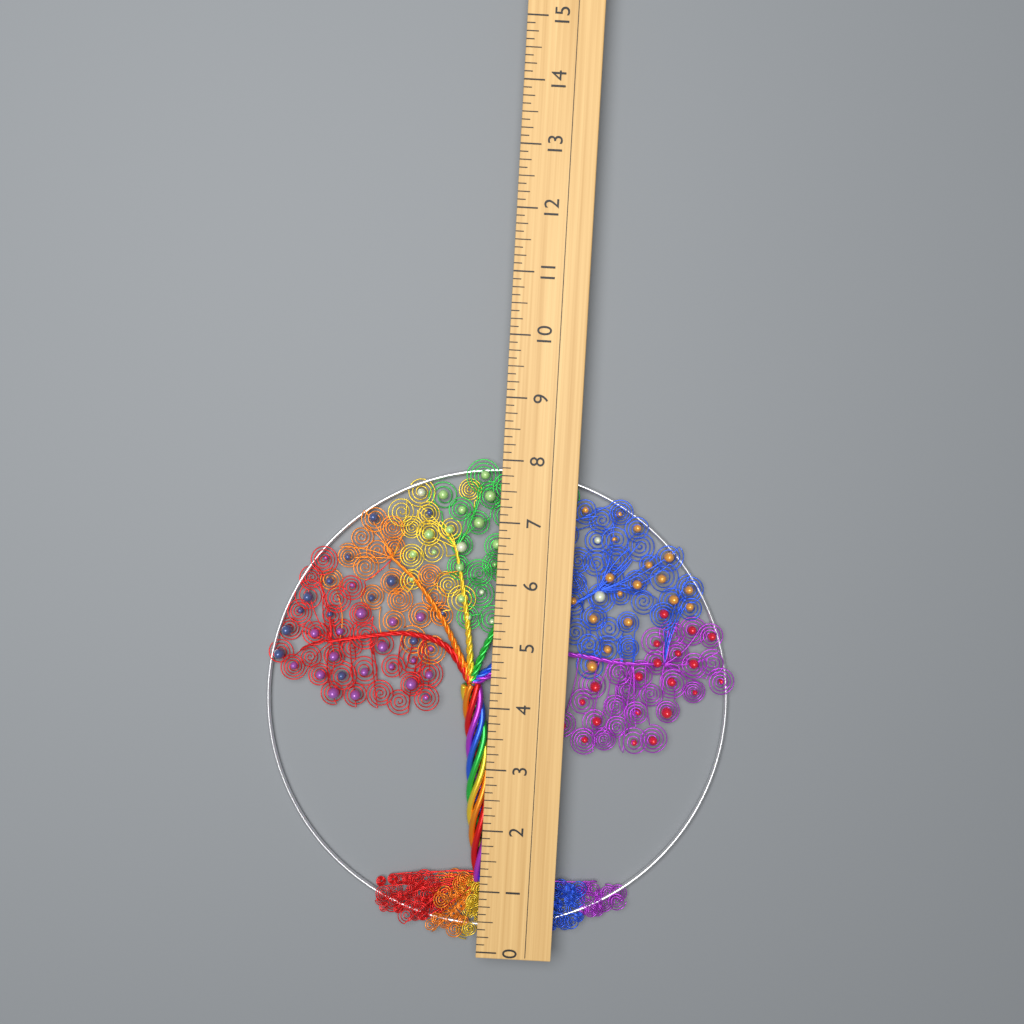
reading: 8.000 (no unit)
